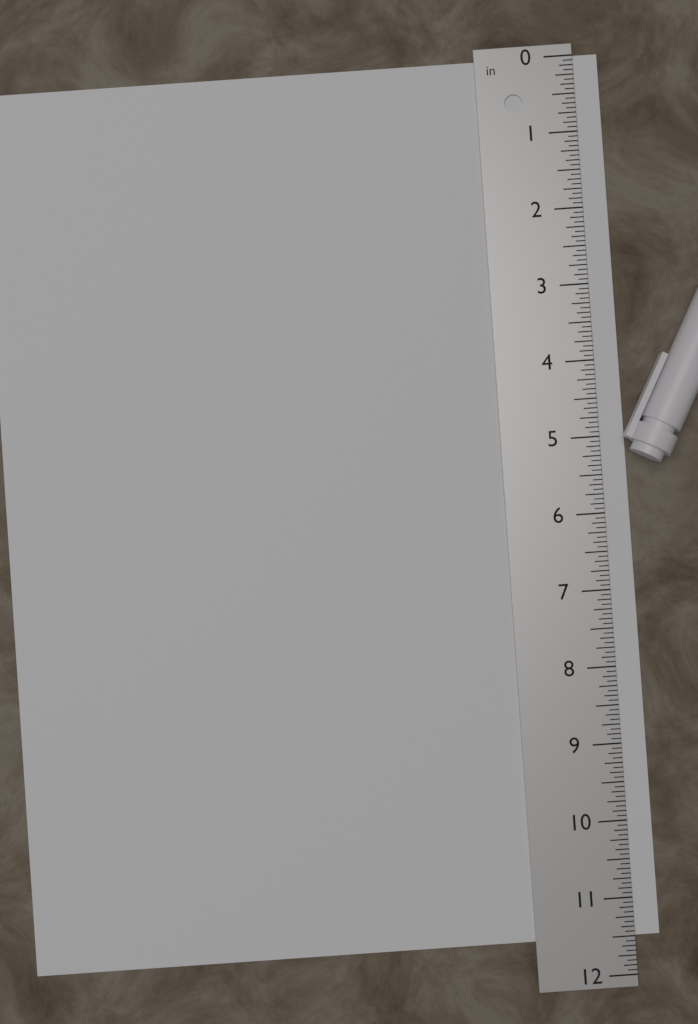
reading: 11.5000 in
